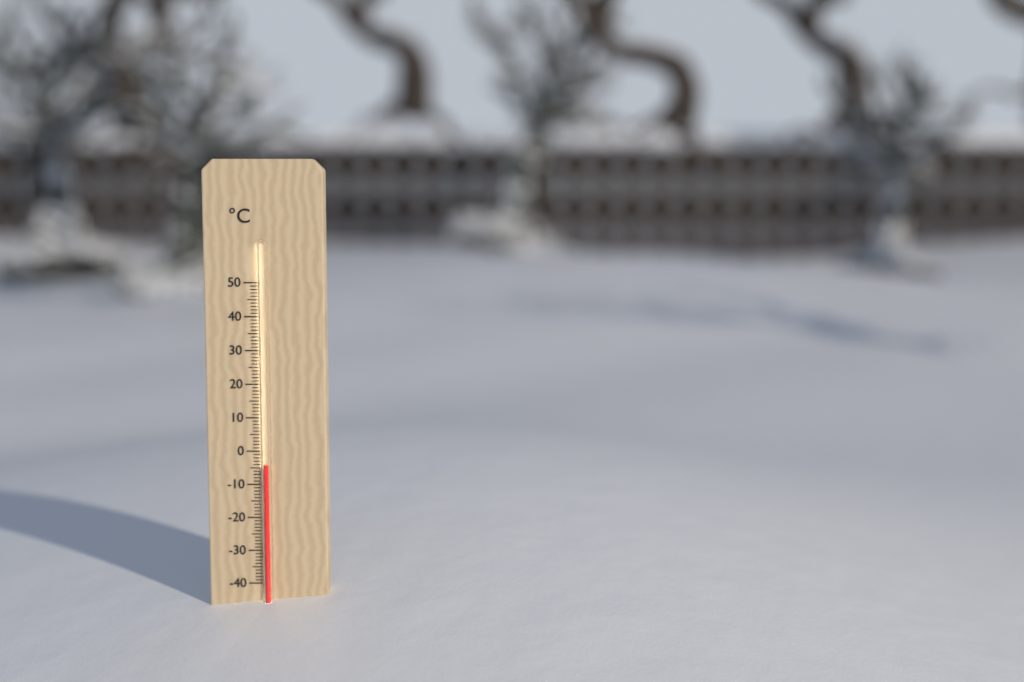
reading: -4 °C
